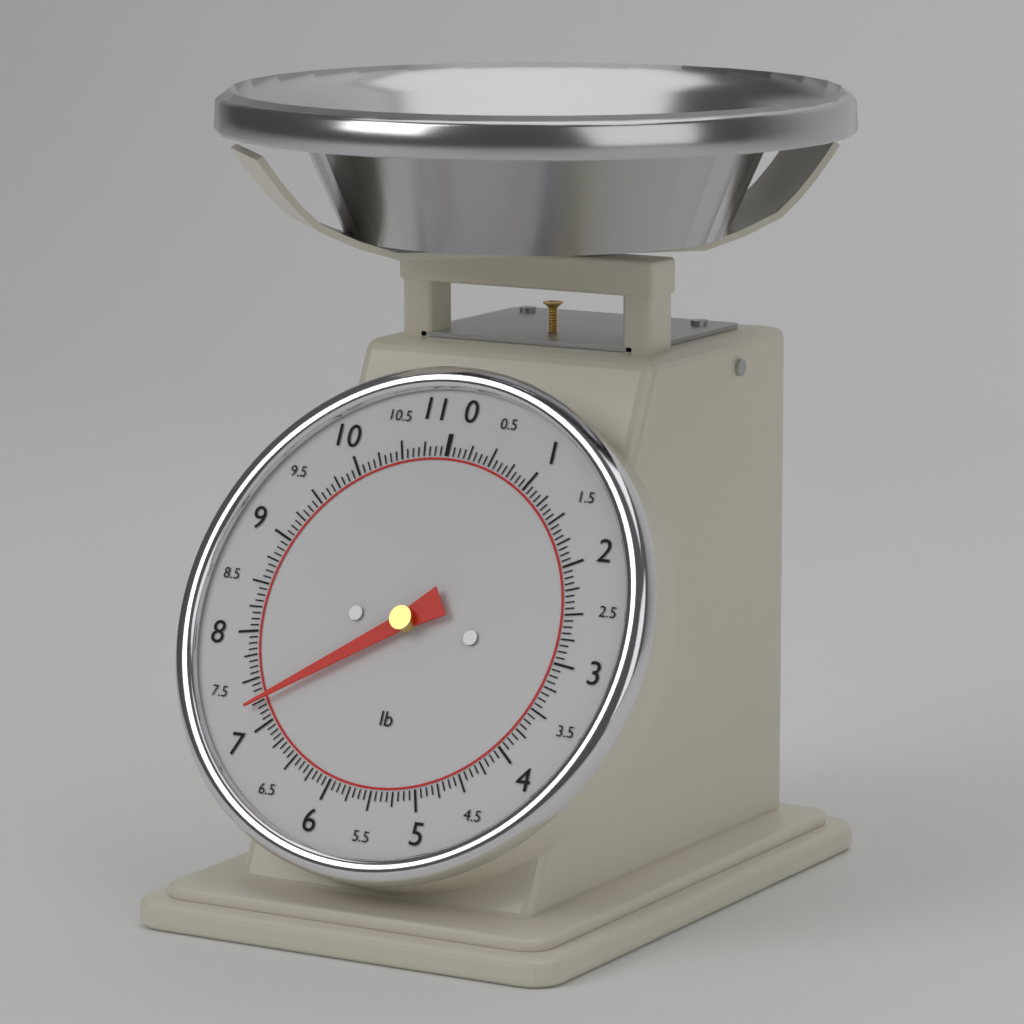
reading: 7.2500 lb
